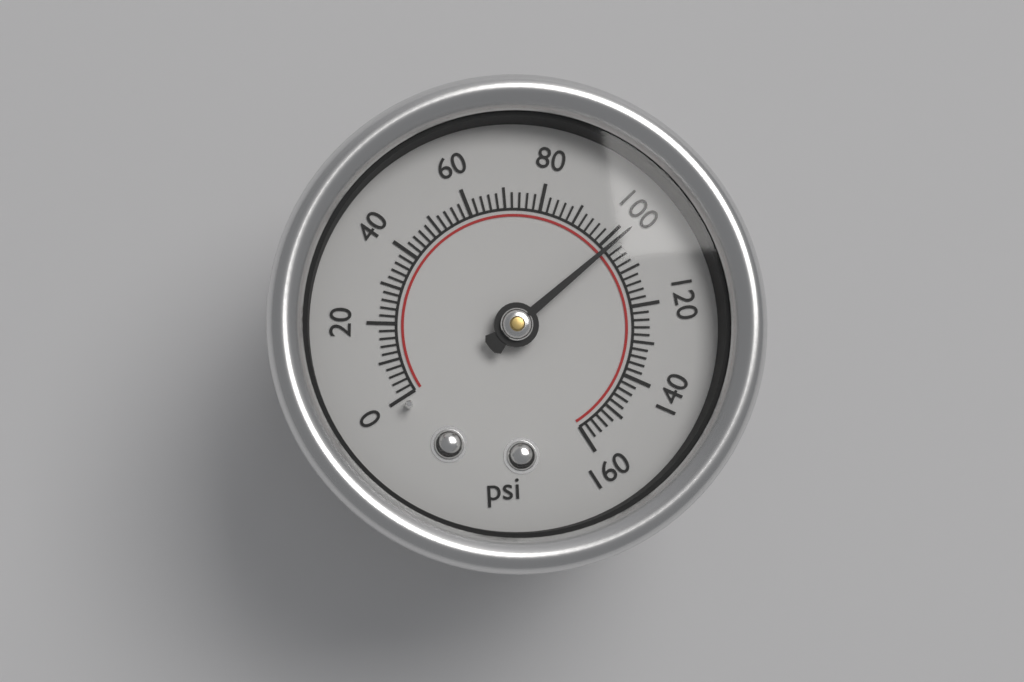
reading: 102 psi
